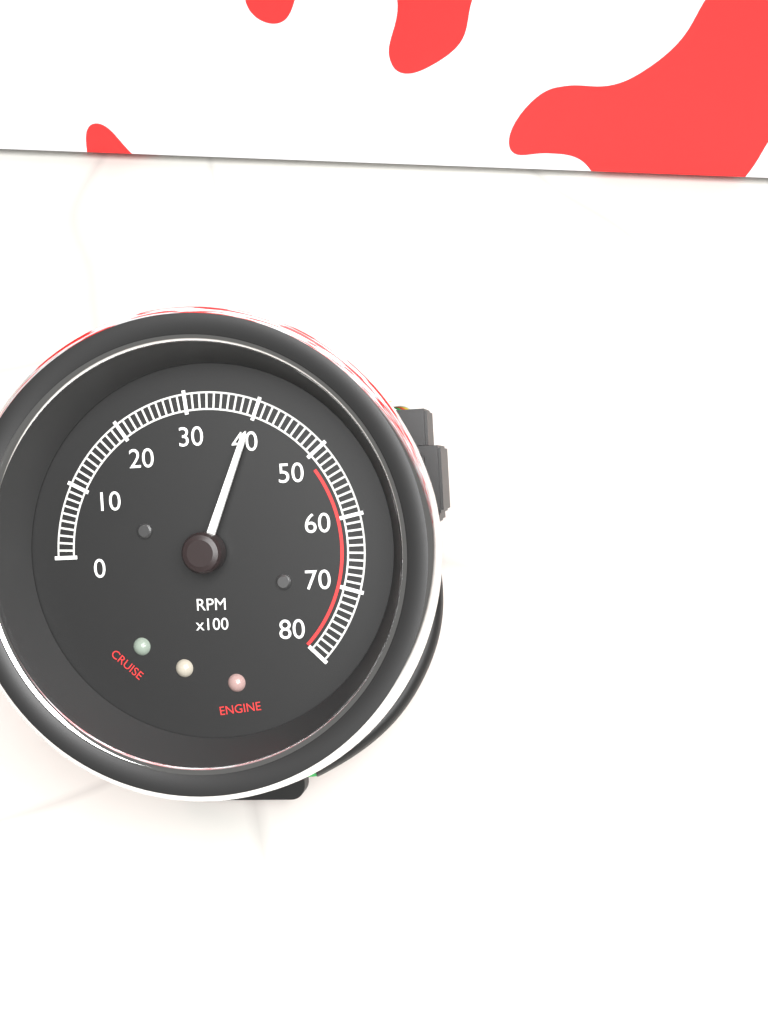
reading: 4000 RPM
